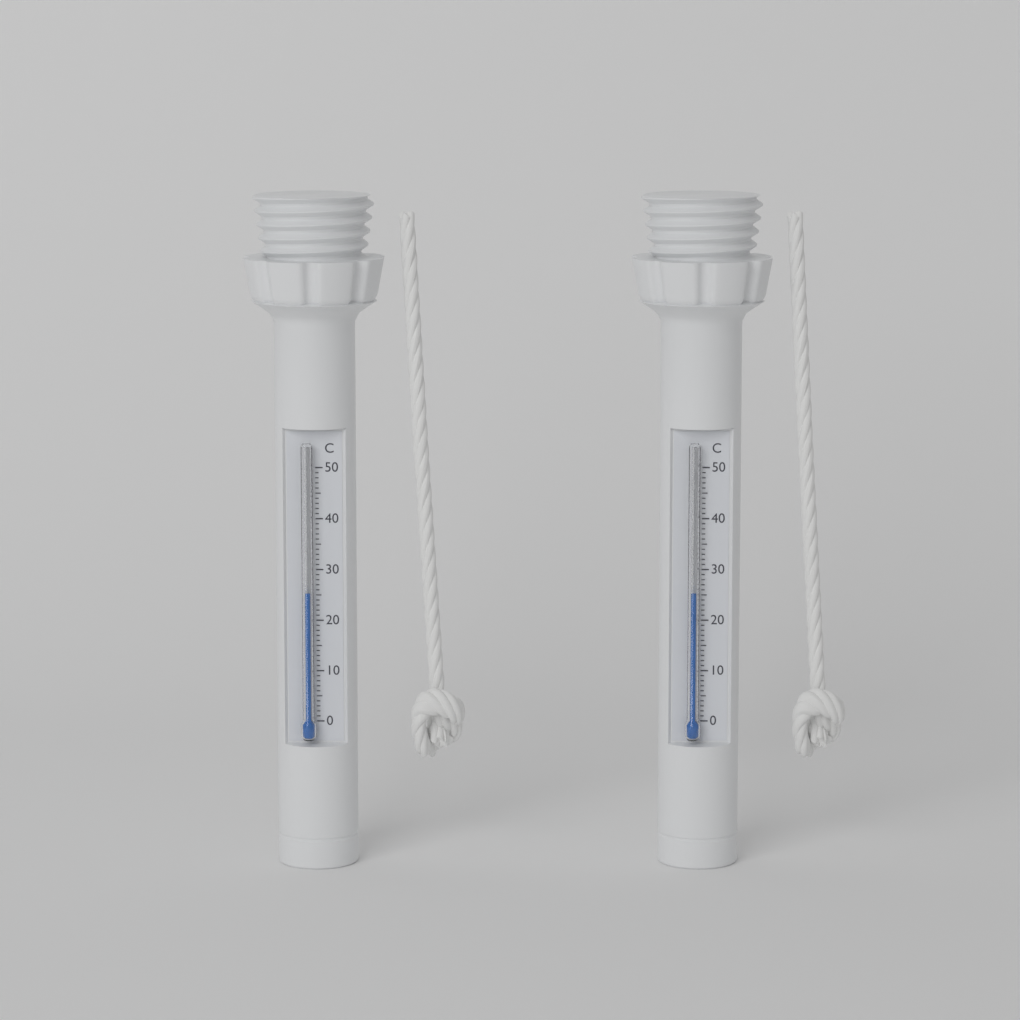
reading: 25.5 °C
